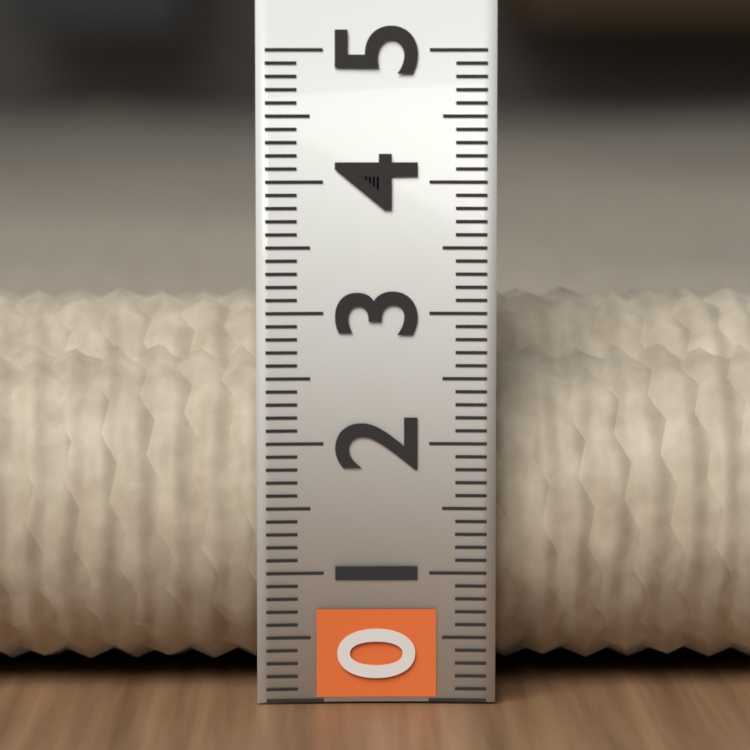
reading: 3.1 (no unit)
